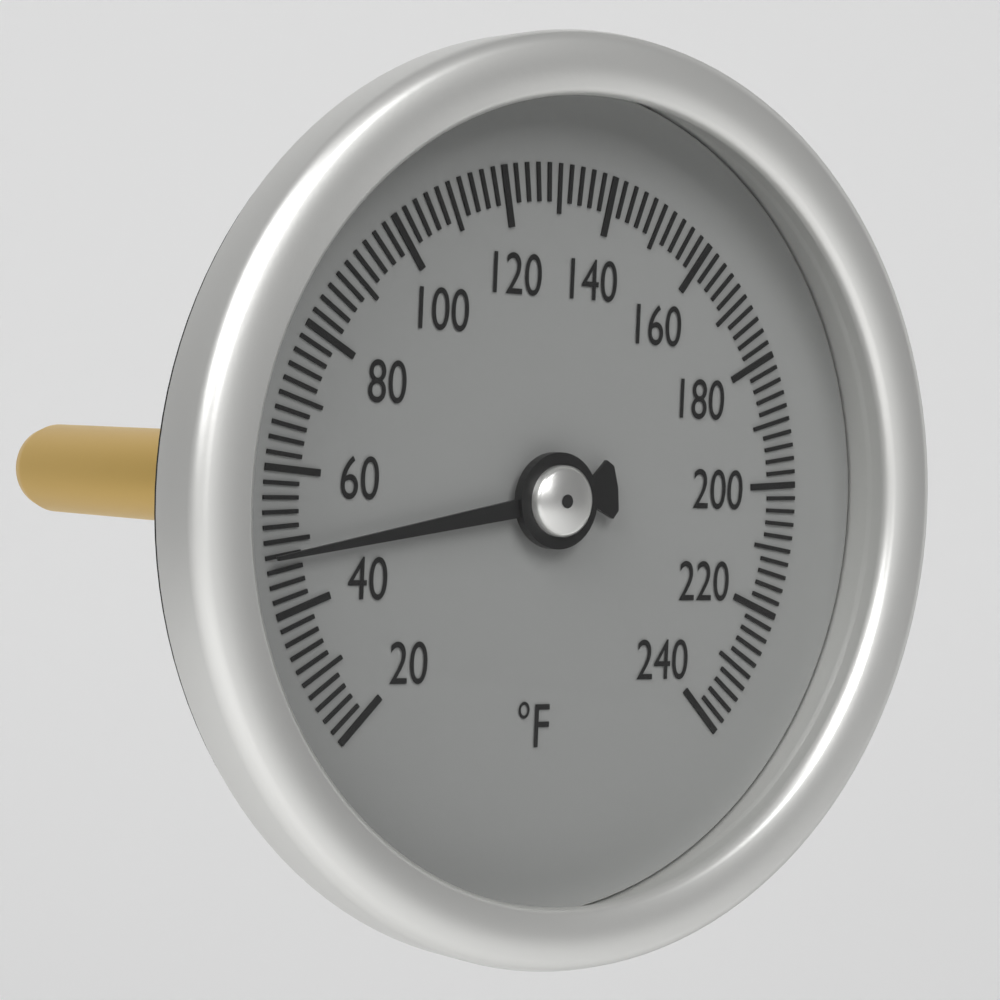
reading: 48 °F
